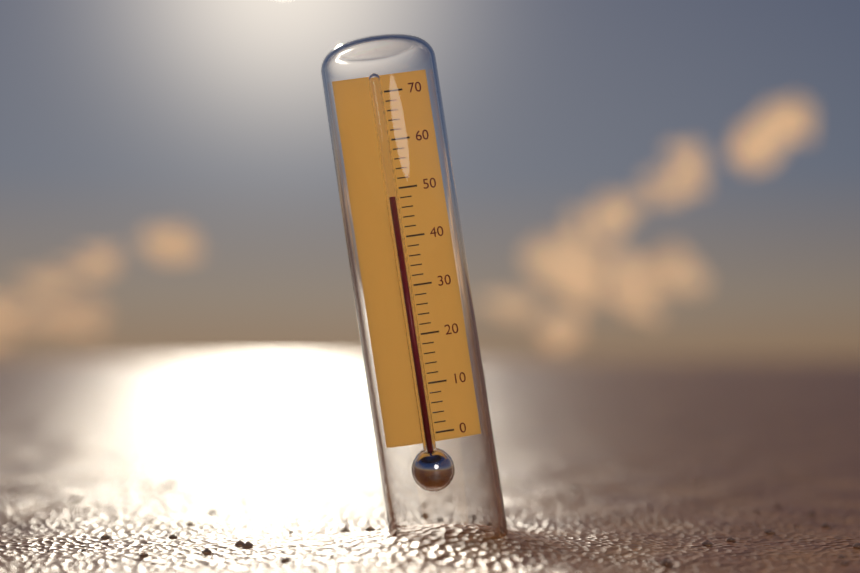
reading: 48 (no unit)
